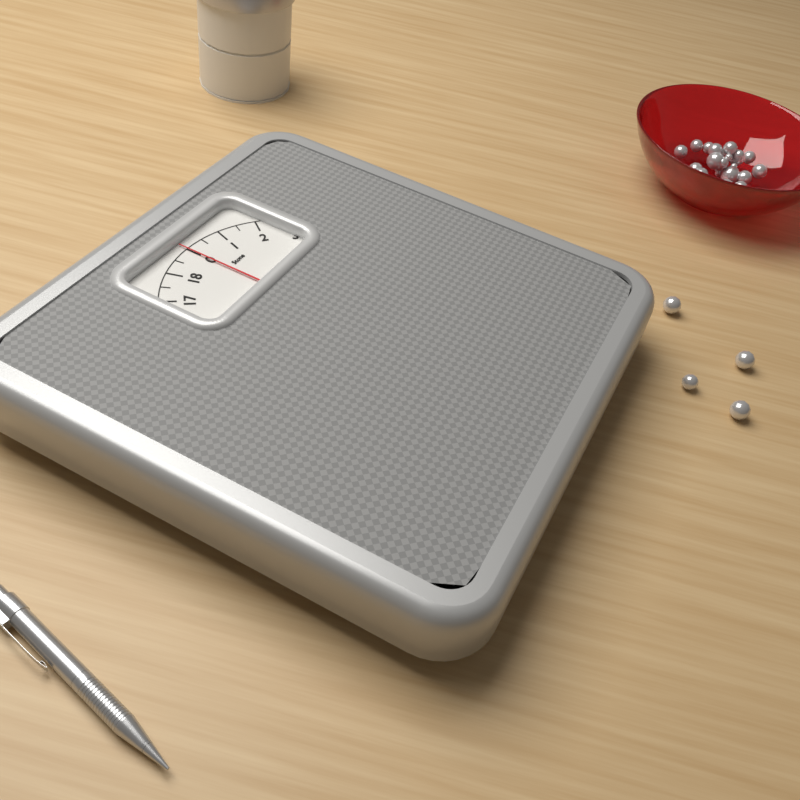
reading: 0.0 stone
